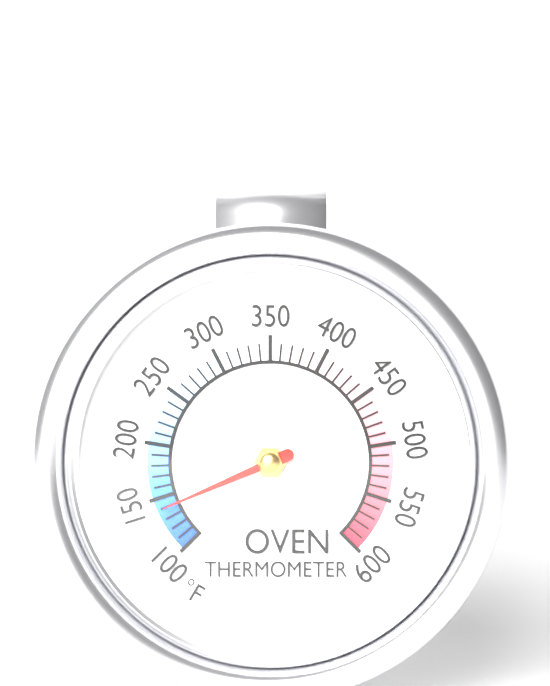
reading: 140 °F
